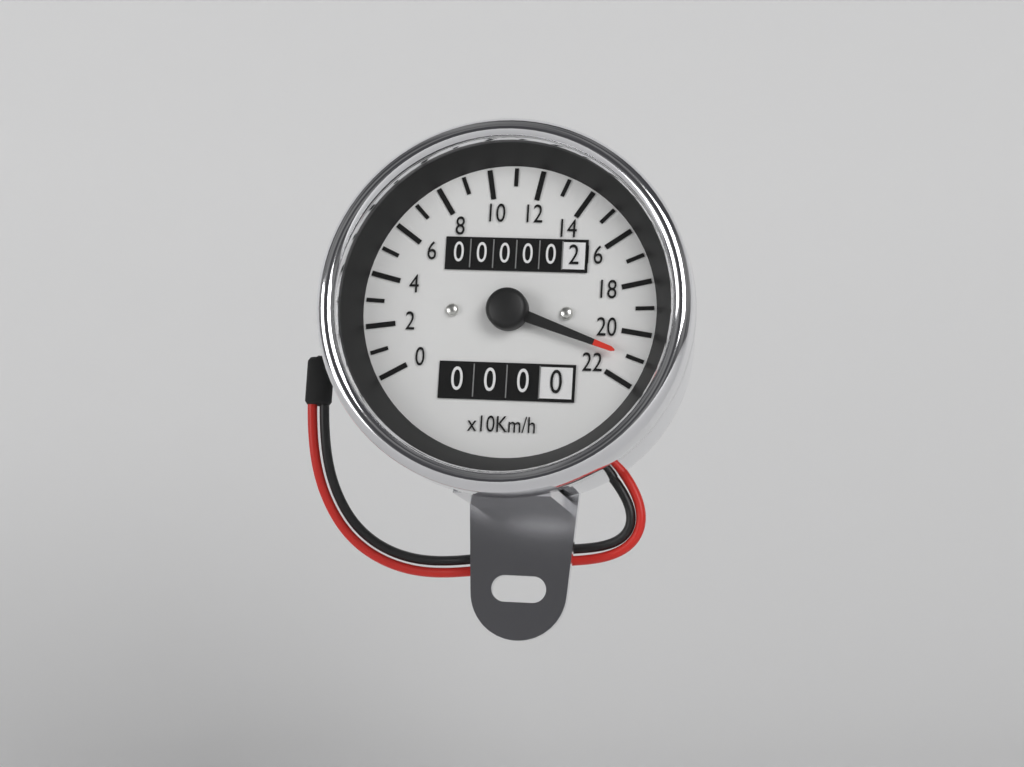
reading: 210 km/h
